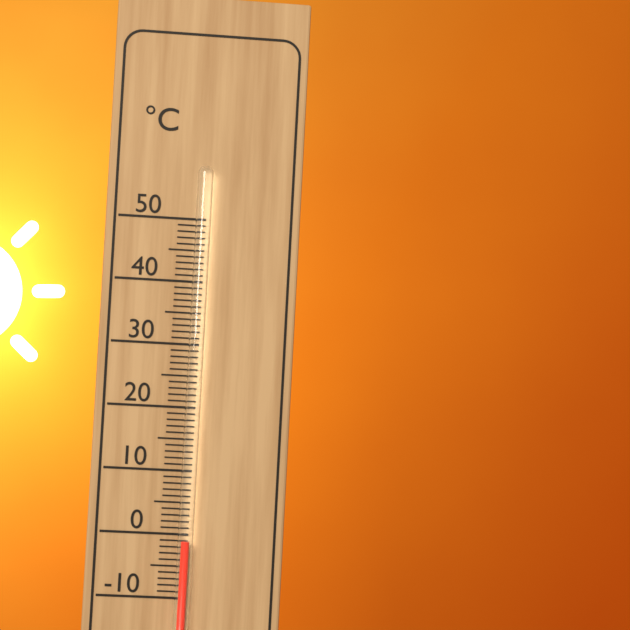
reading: -1 °C
